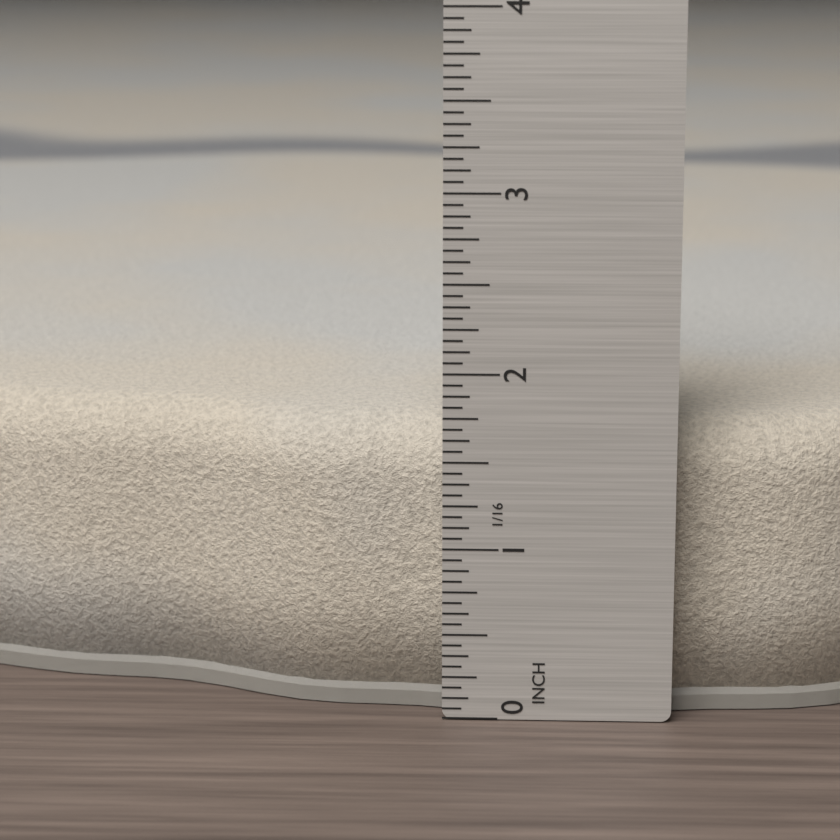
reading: 1.6875 in
